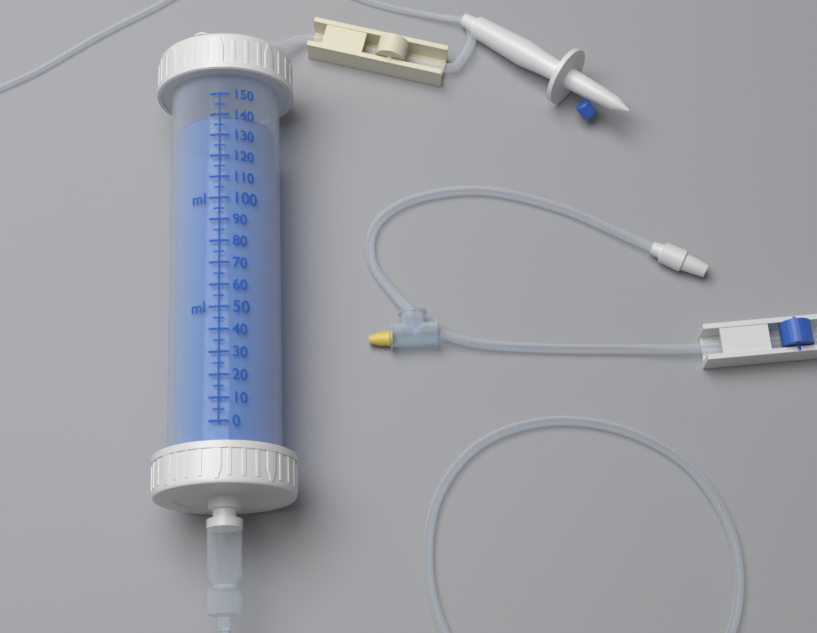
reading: 140 ml
